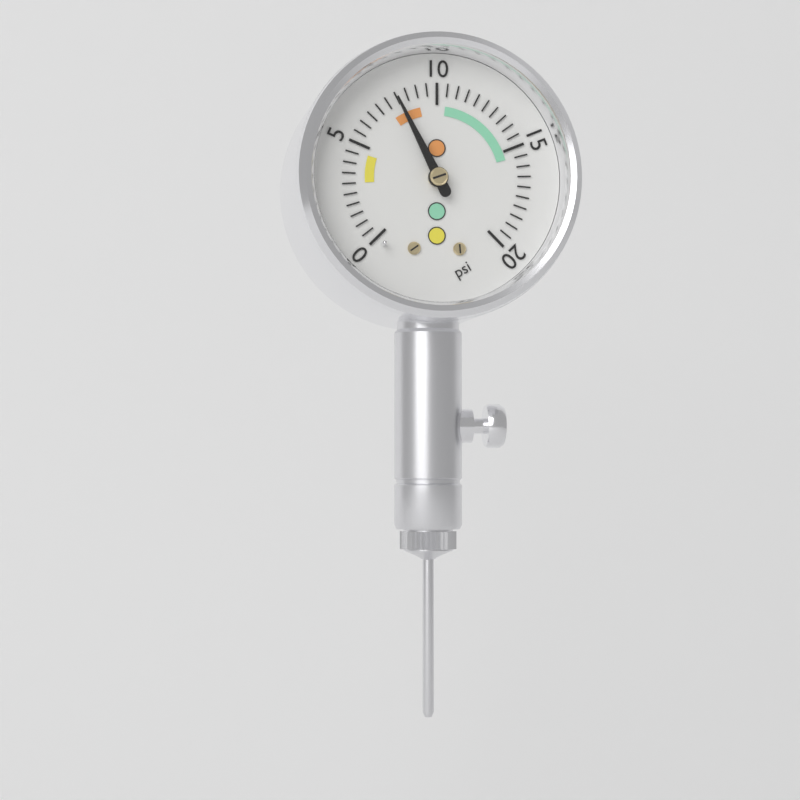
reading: 8.0 psi
